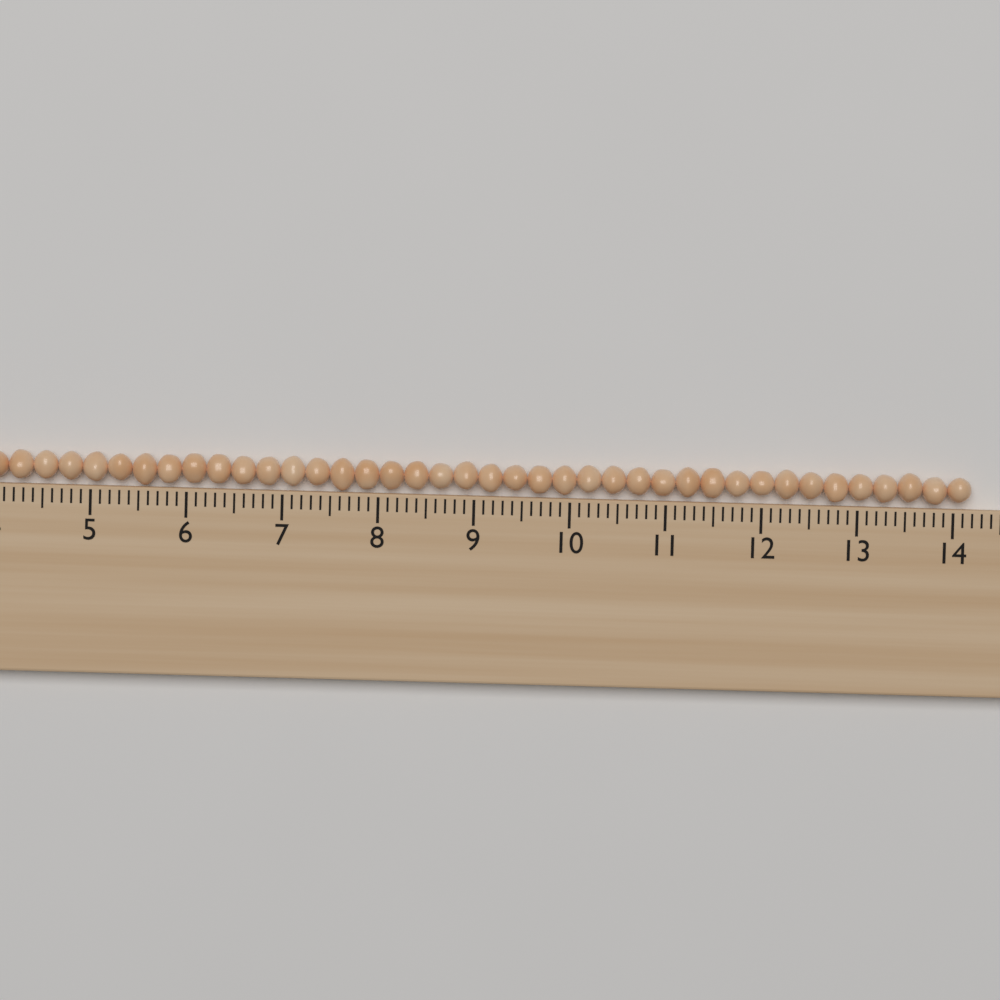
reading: 14.2 (no unit)
